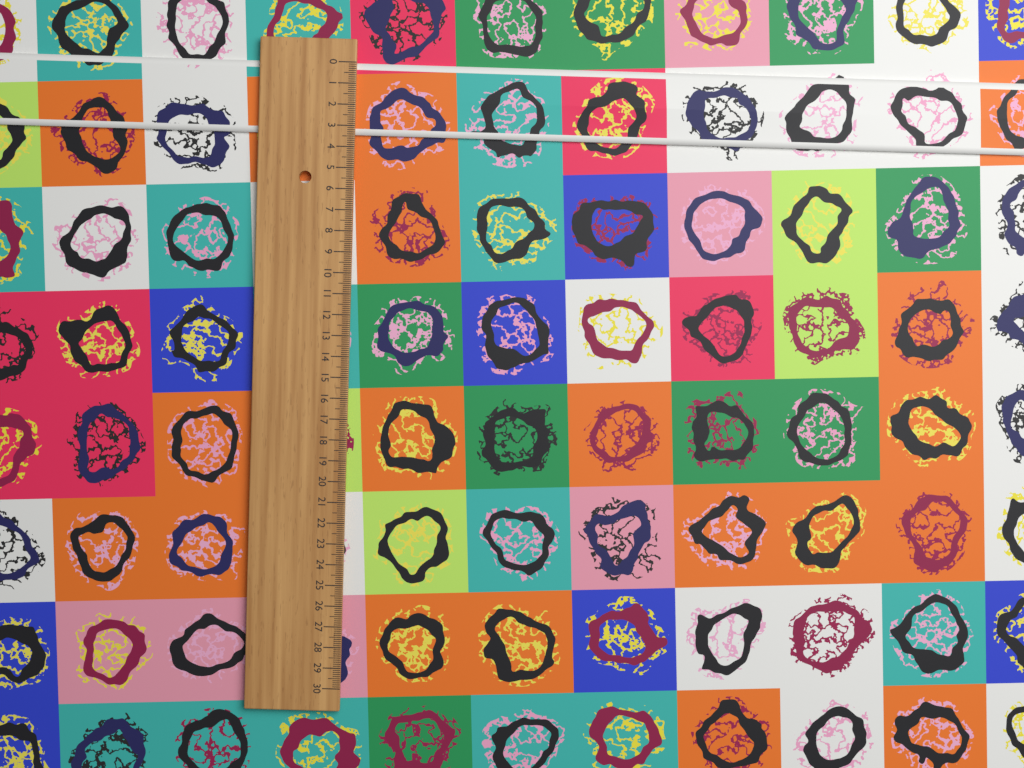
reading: 3.4 (no unit)
